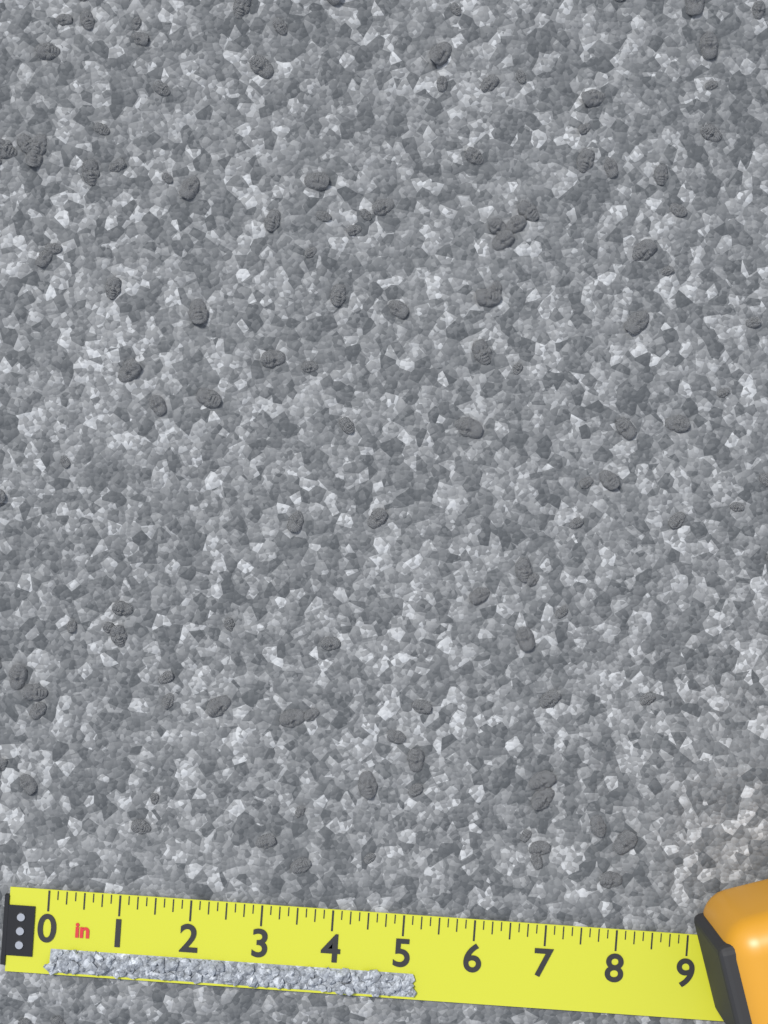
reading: 5.250 in
